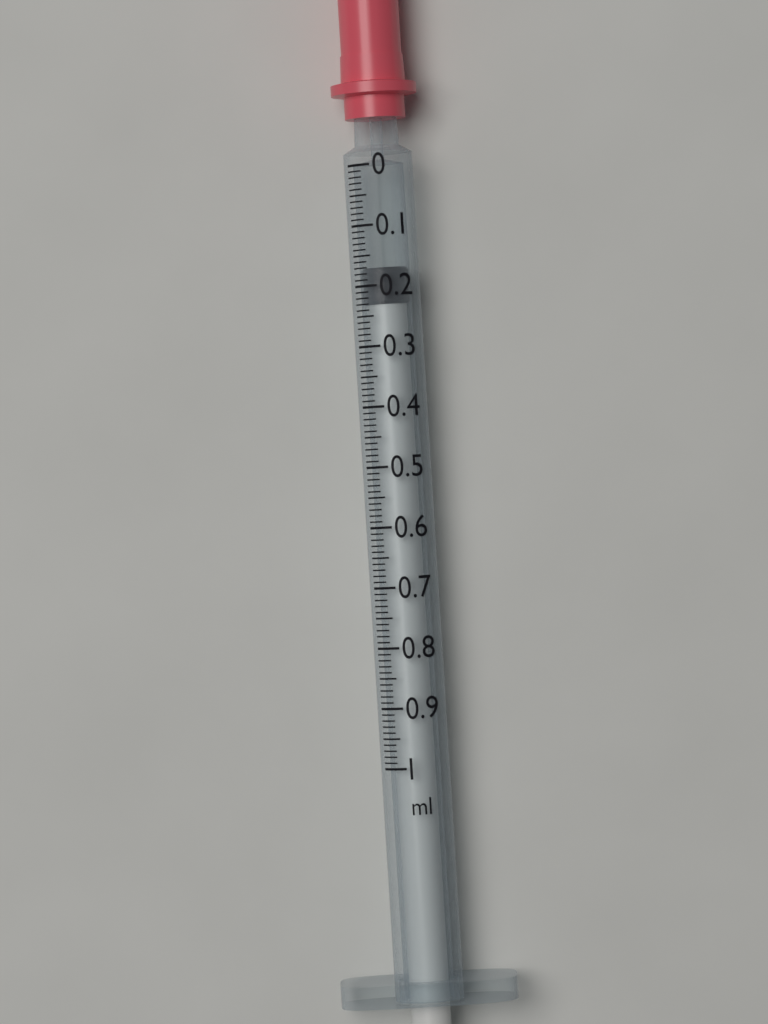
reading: 0.17 ml
